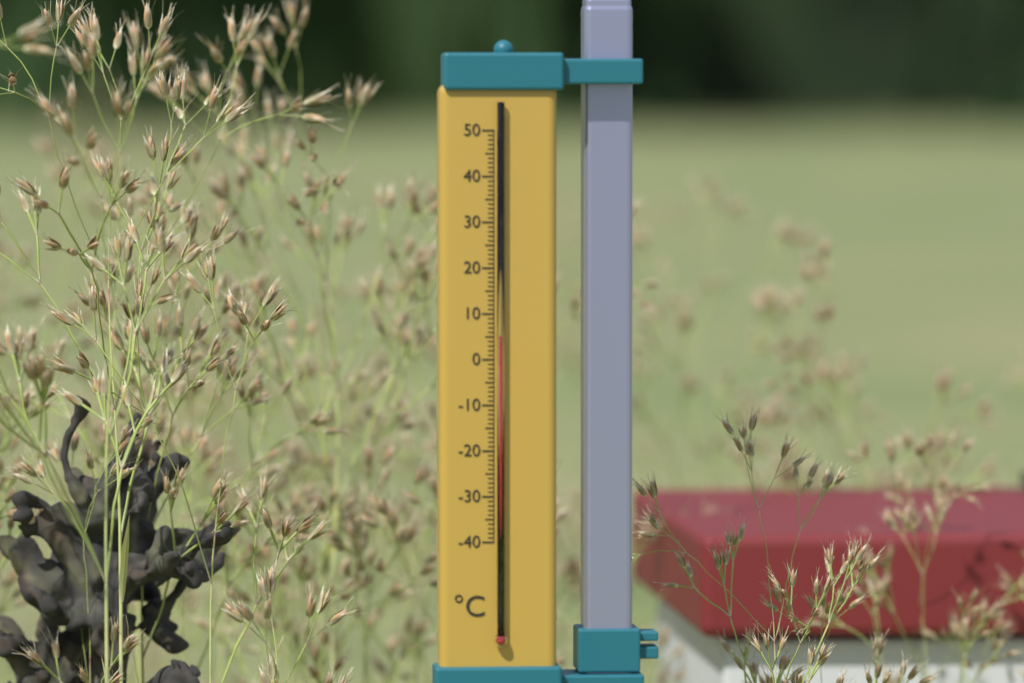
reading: 5 °C
